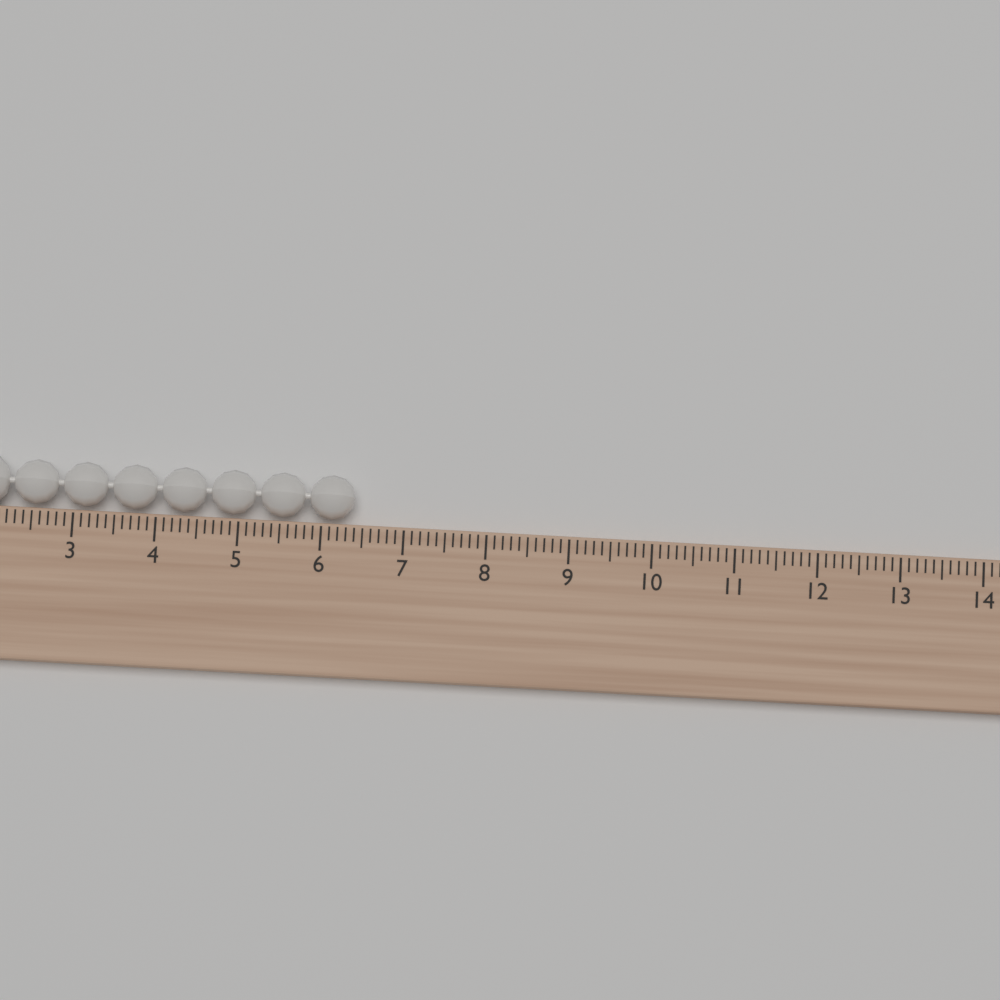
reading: 6.4 (no unit)
